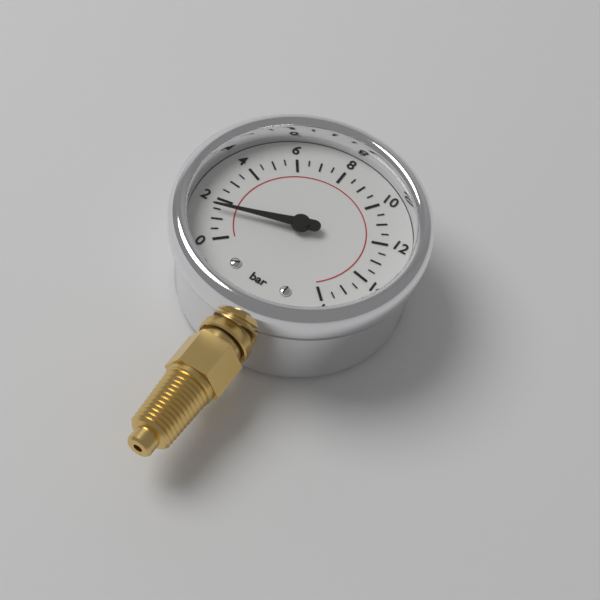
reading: 1.5 bar
